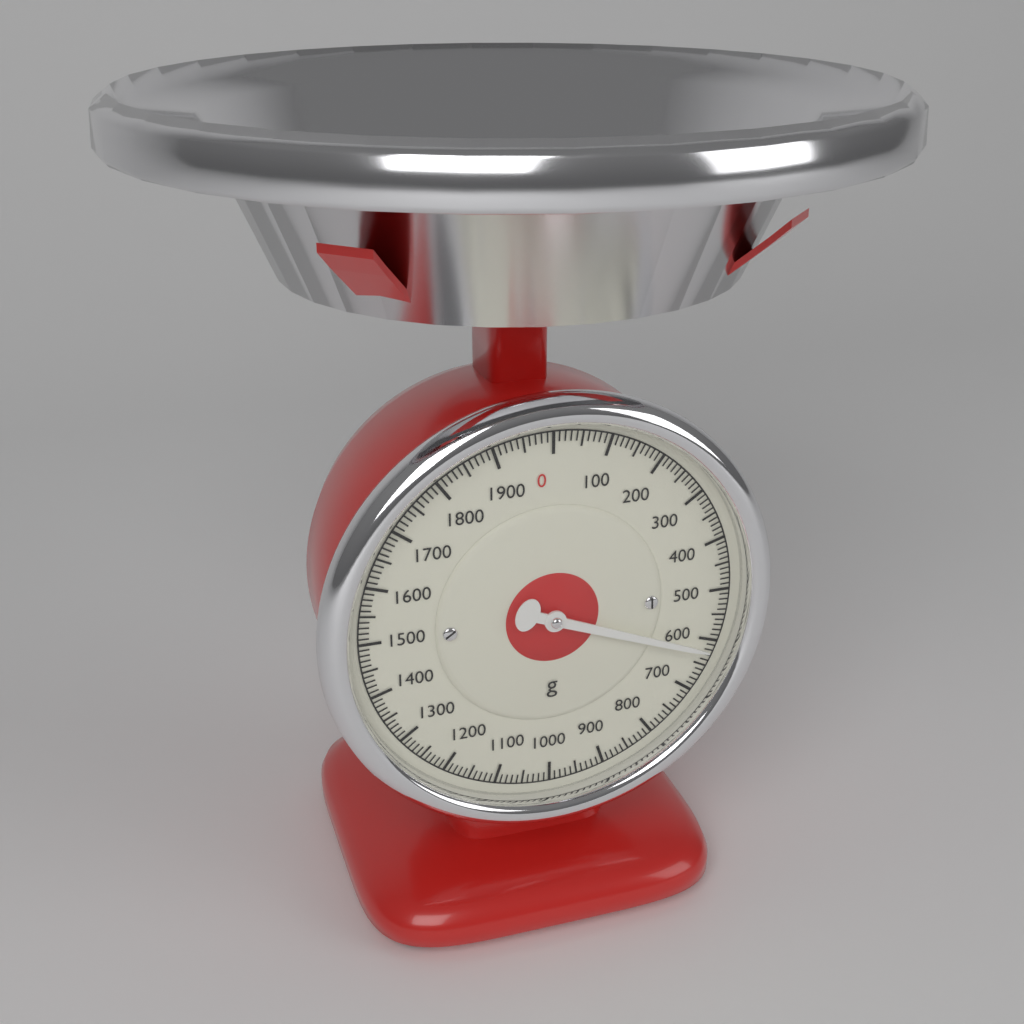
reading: 620 g
